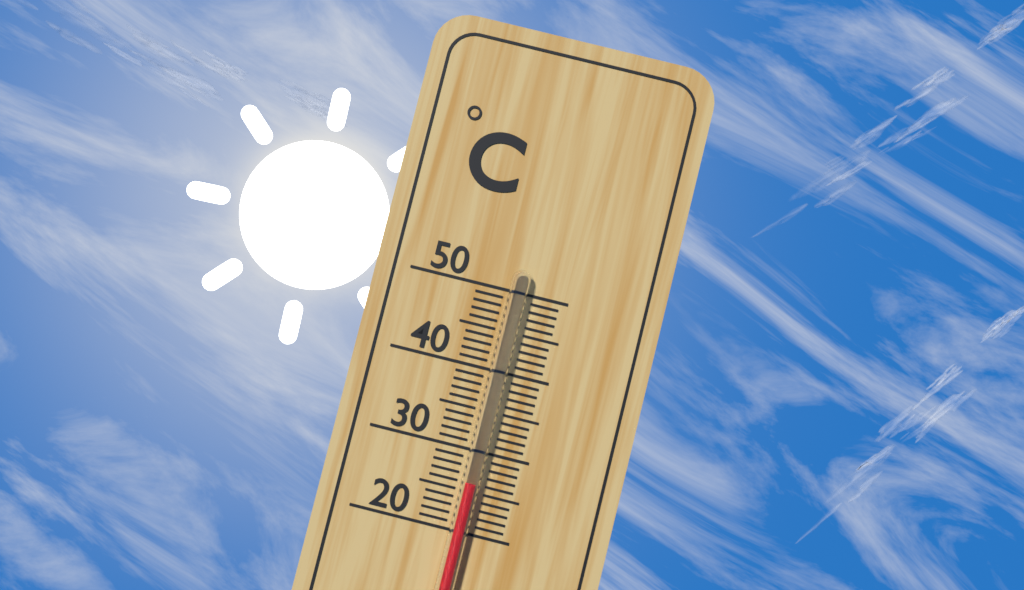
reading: 26 °C
